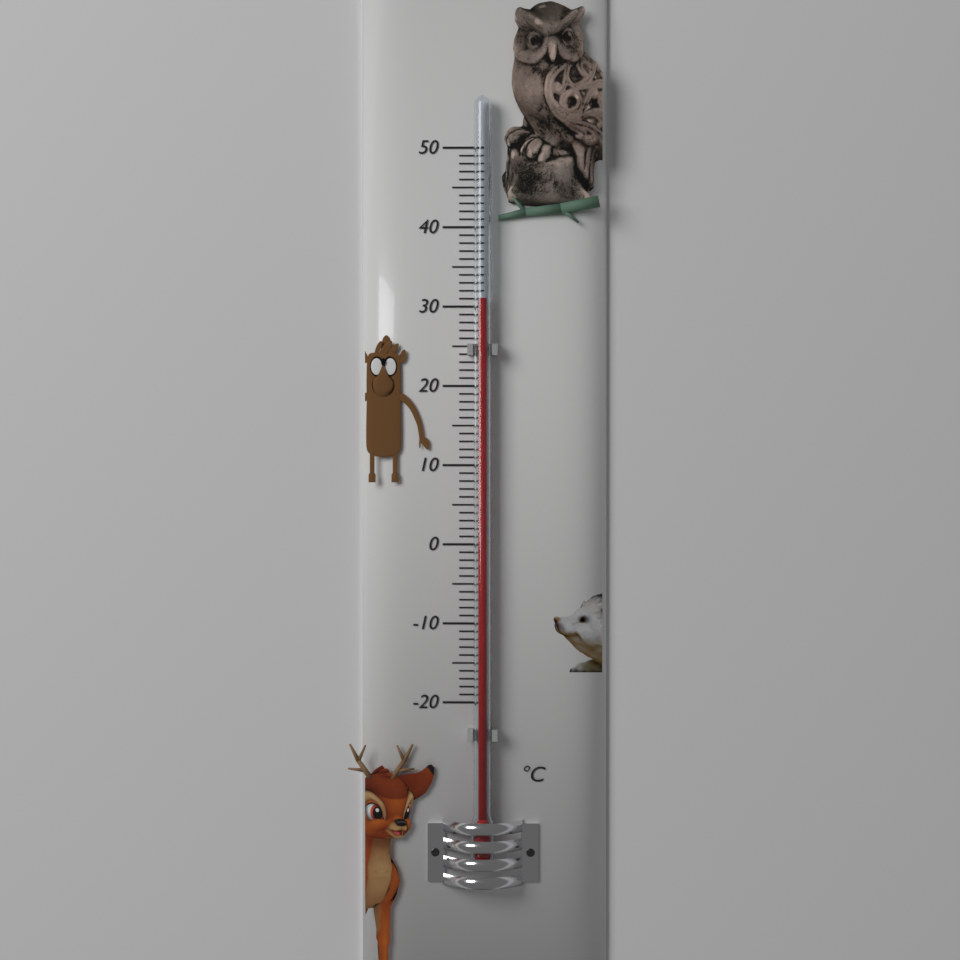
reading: 31 °C
